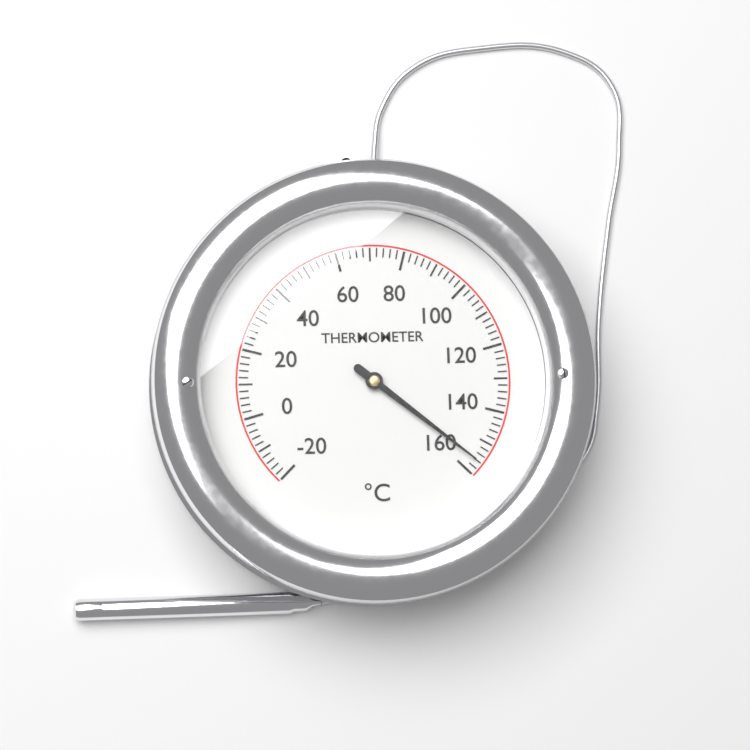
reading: 156 °C
